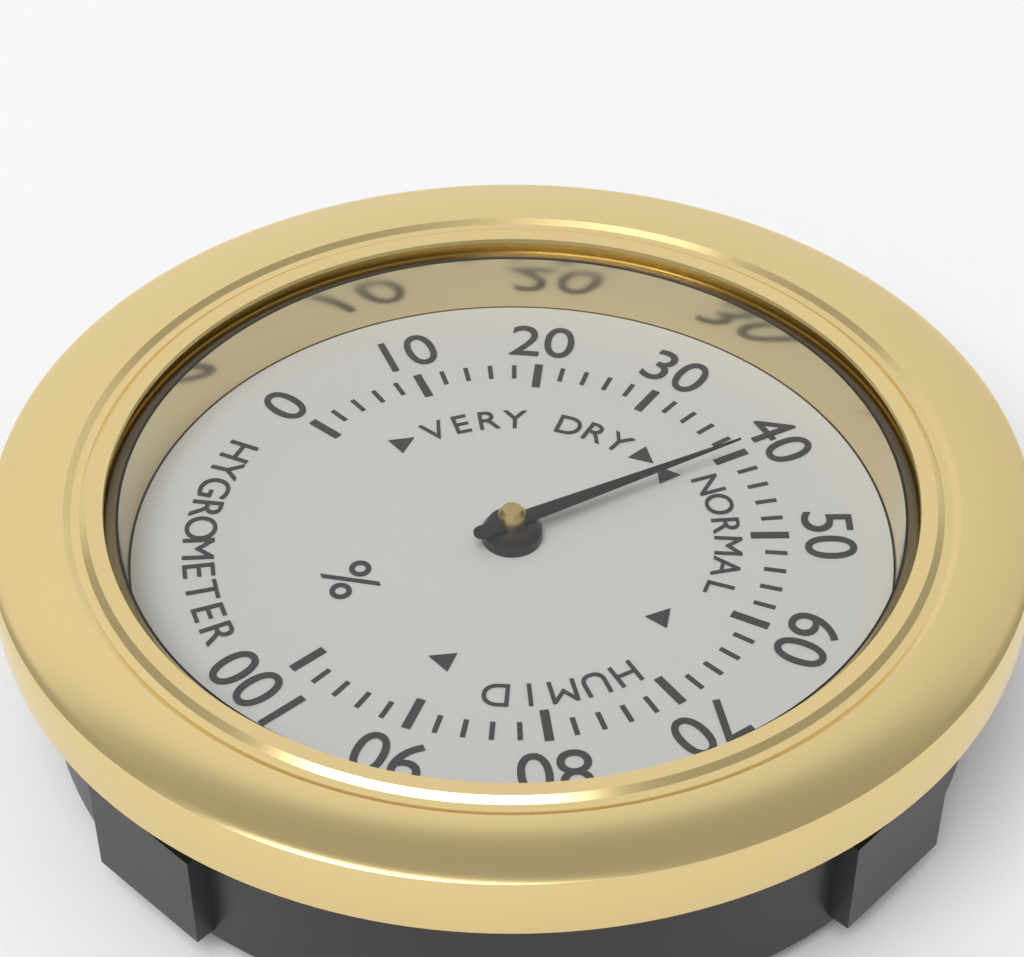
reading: 40 %
